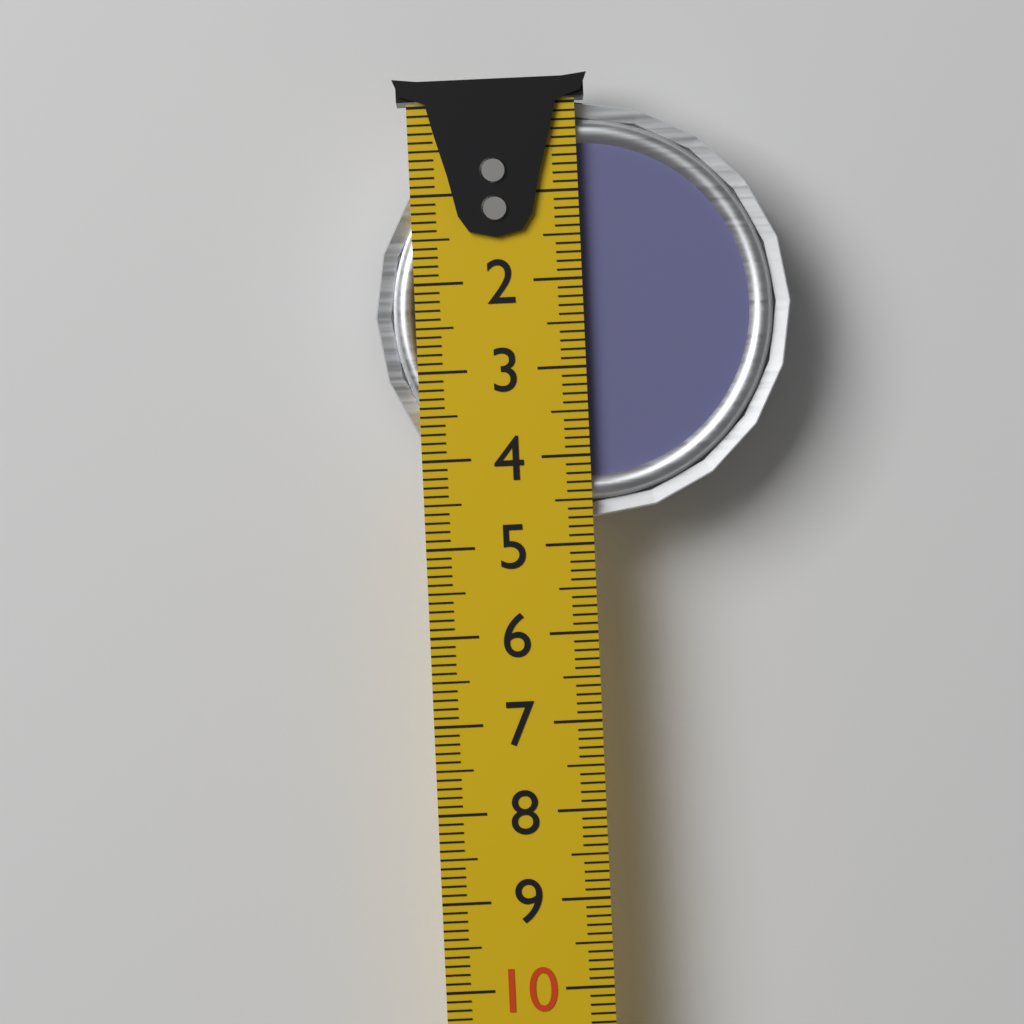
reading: 4.7 cm
